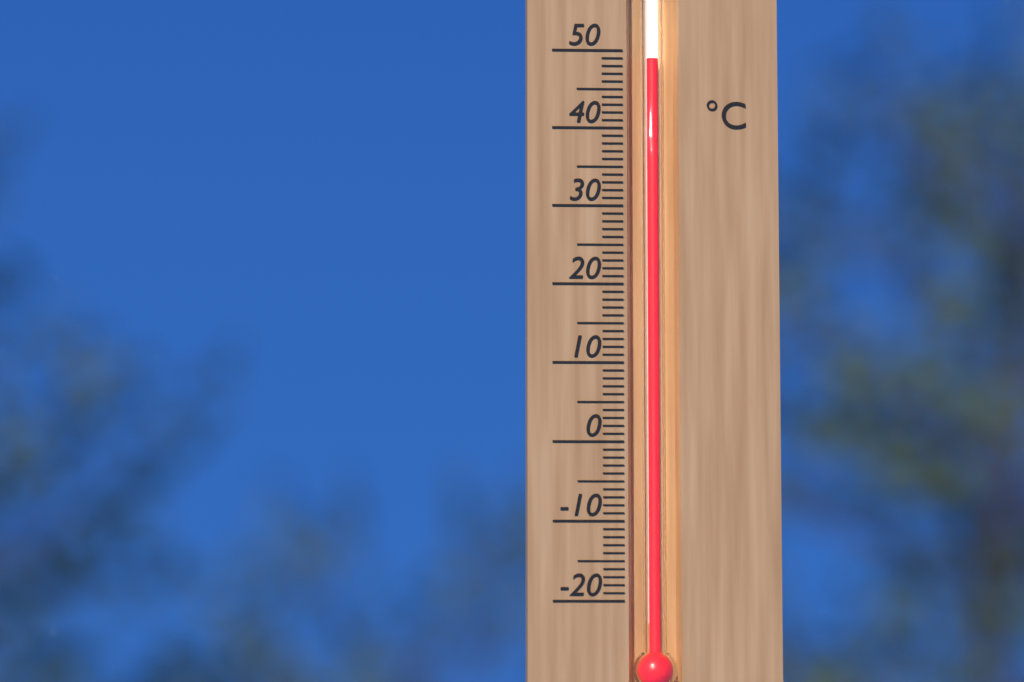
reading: 49 °C
